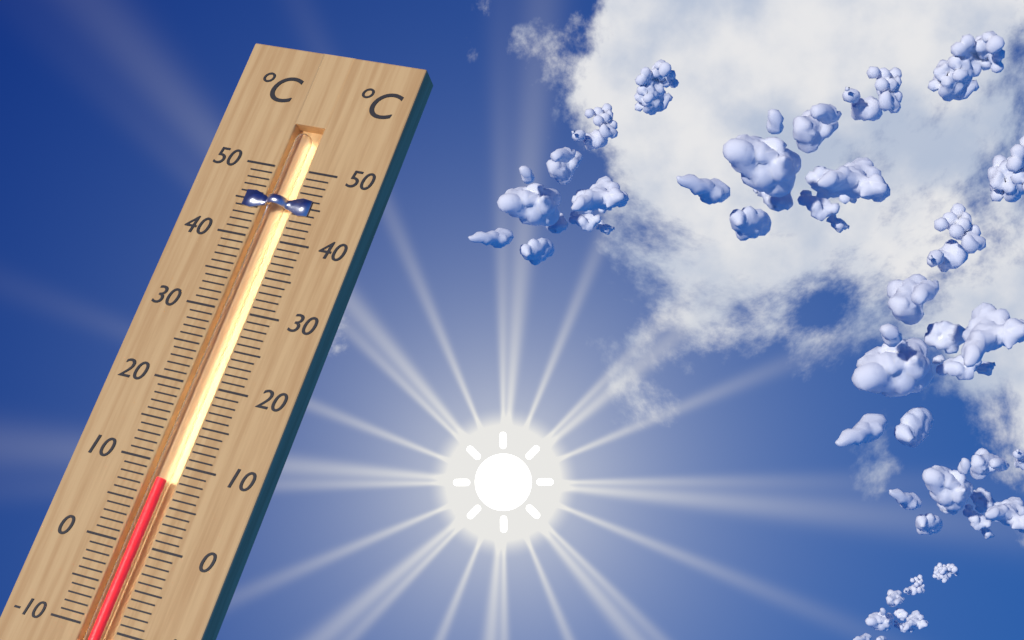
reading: 8 °C
